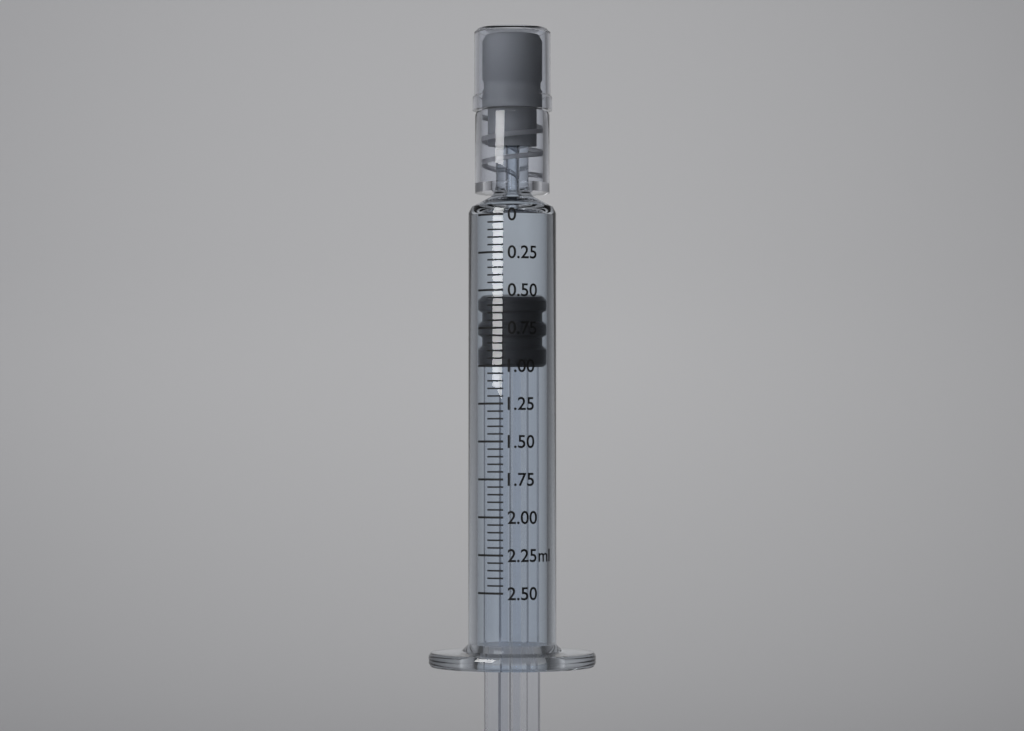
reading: 0.55 ml
